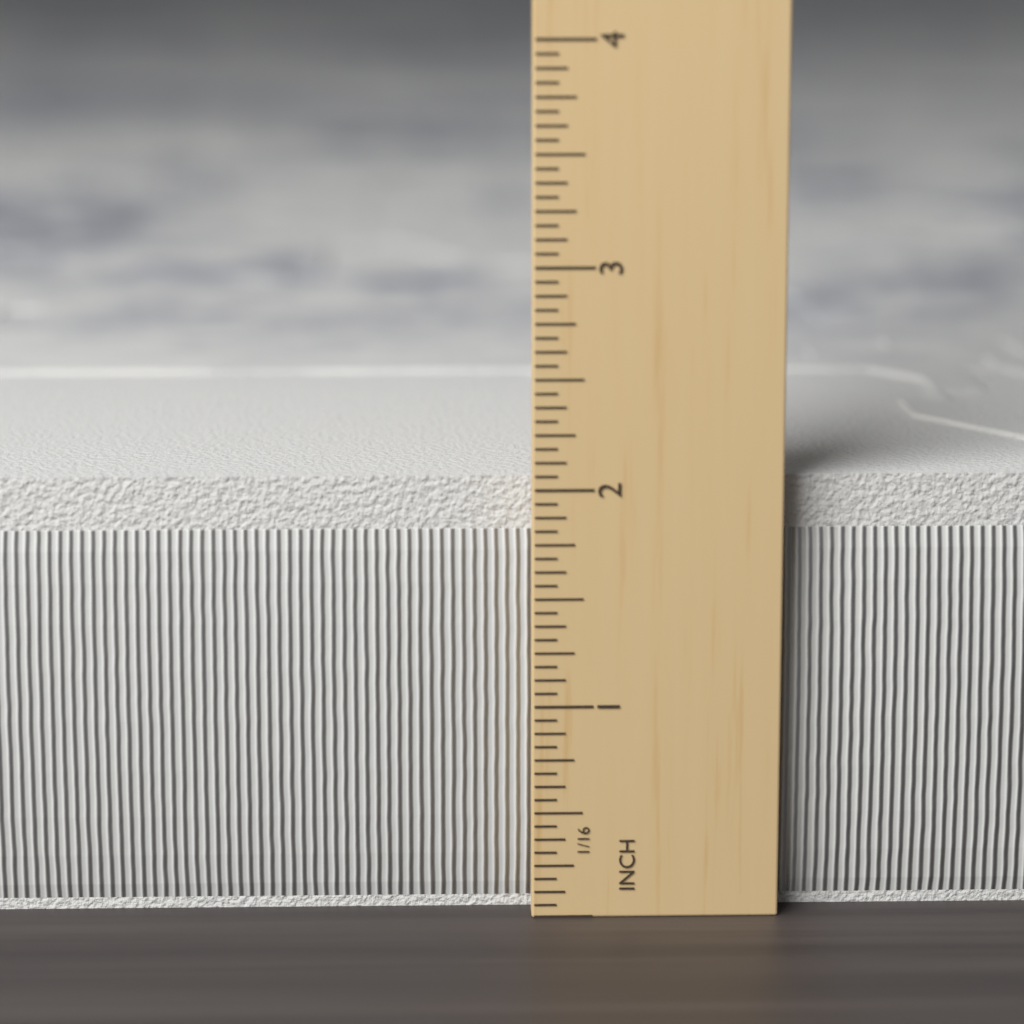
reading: 2.0625 in
